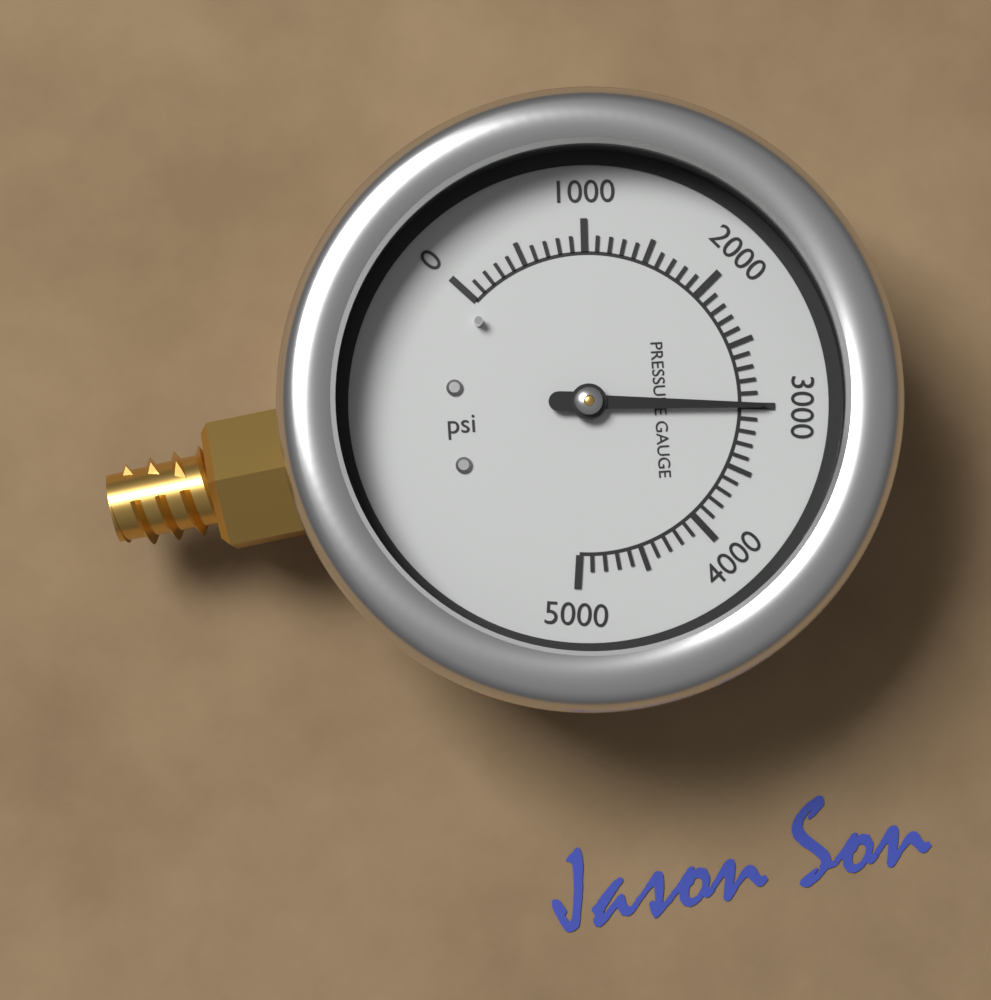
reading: 3000 psi
